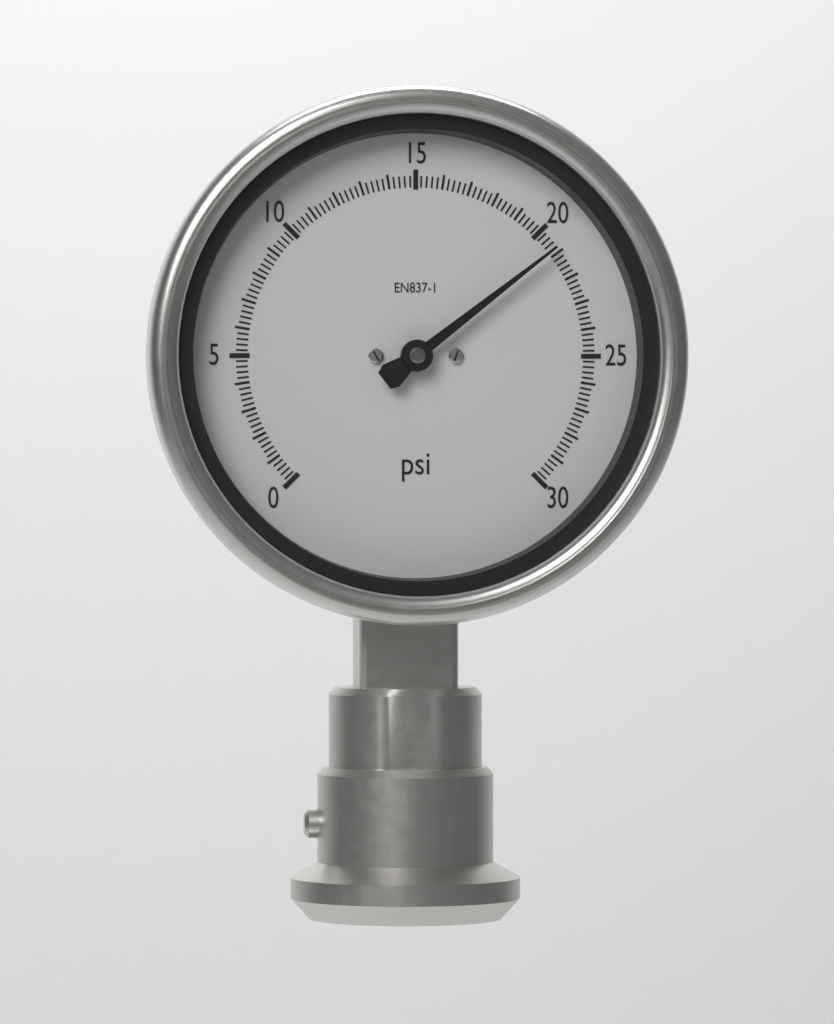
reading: 20.8 psi
